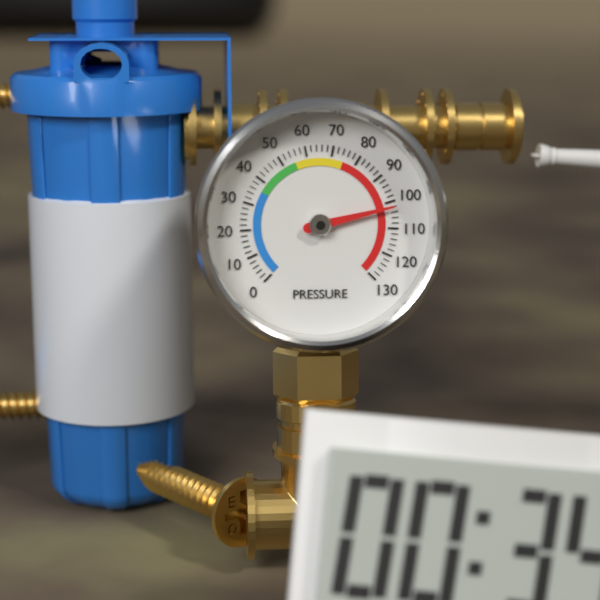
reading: 102 (no unit)
